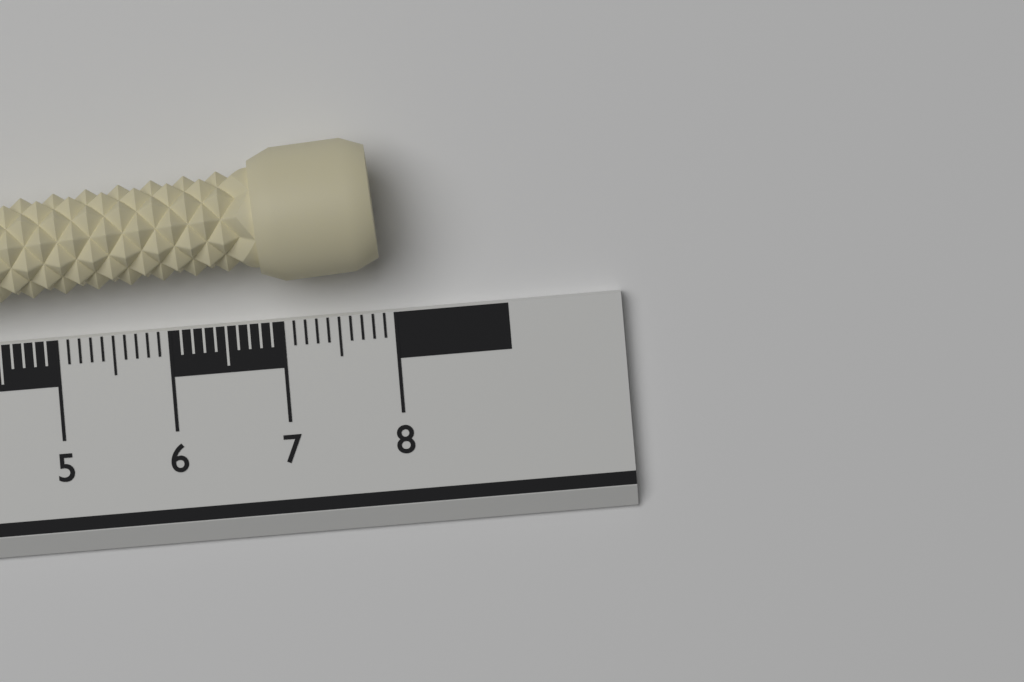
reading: 7.9 cm
